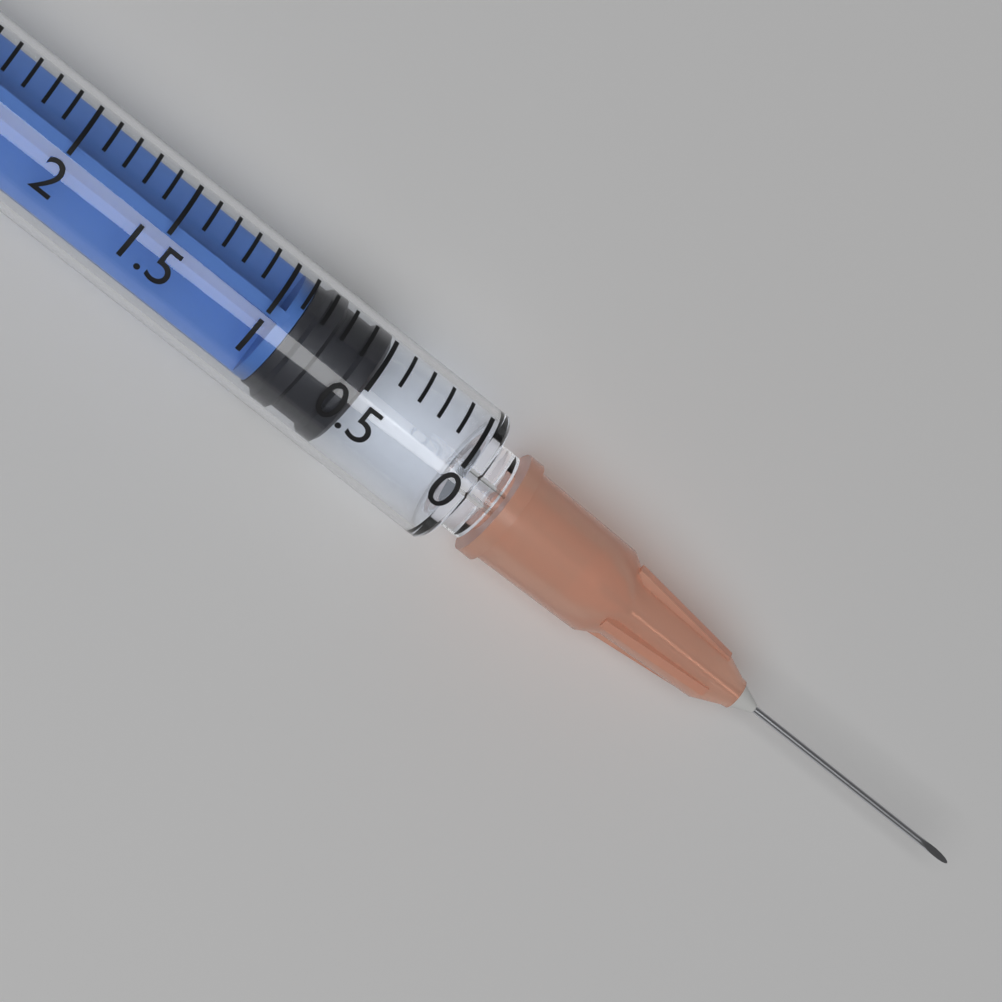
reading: 0.5 ml
